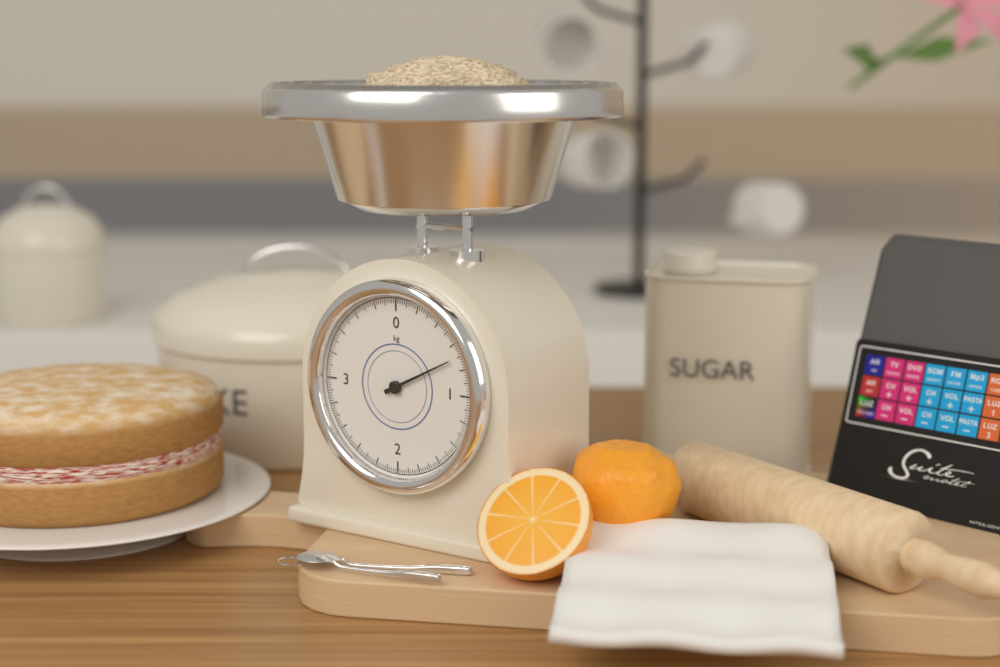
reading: 0.70 kg
